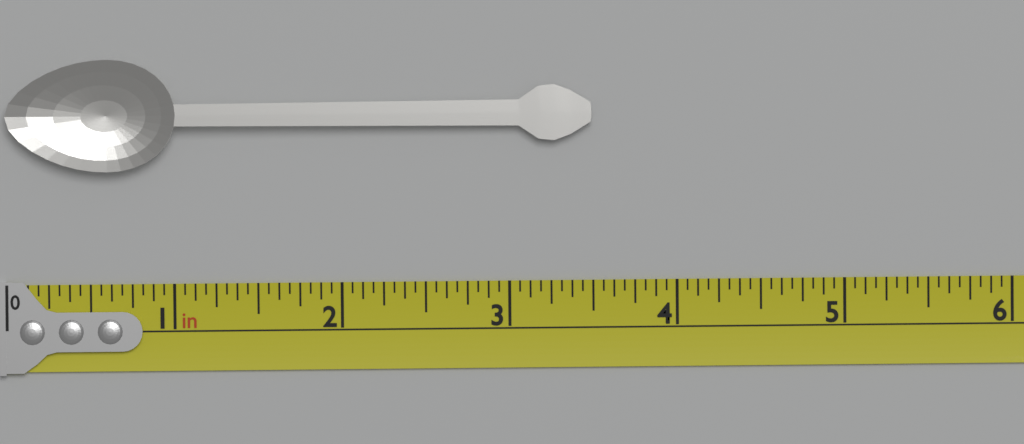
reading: 3.5000 in
